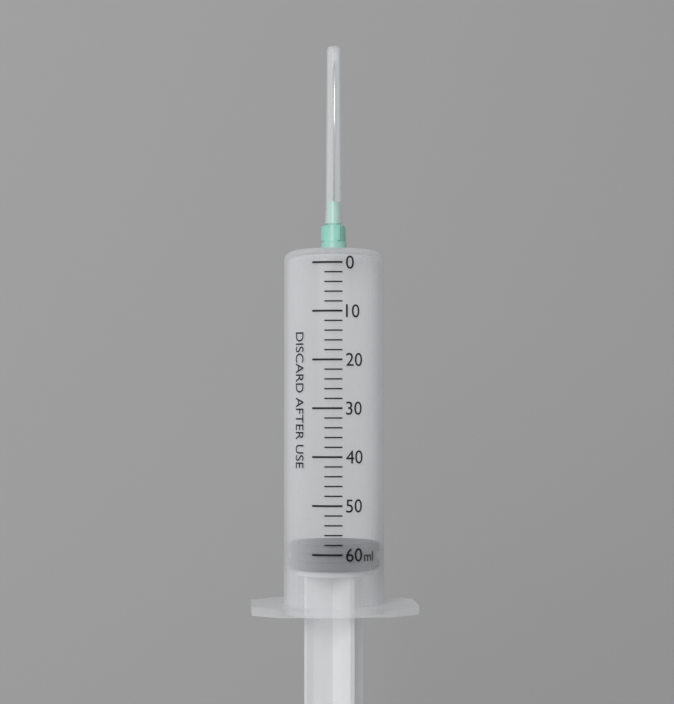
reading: 58 ml
